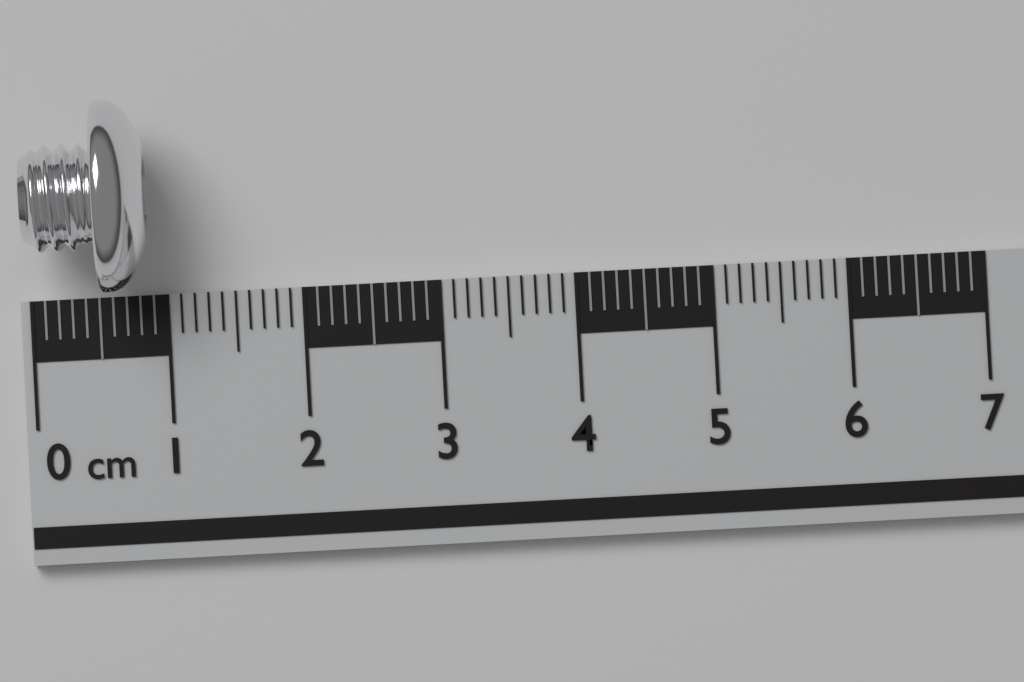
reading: 0.9 cm
